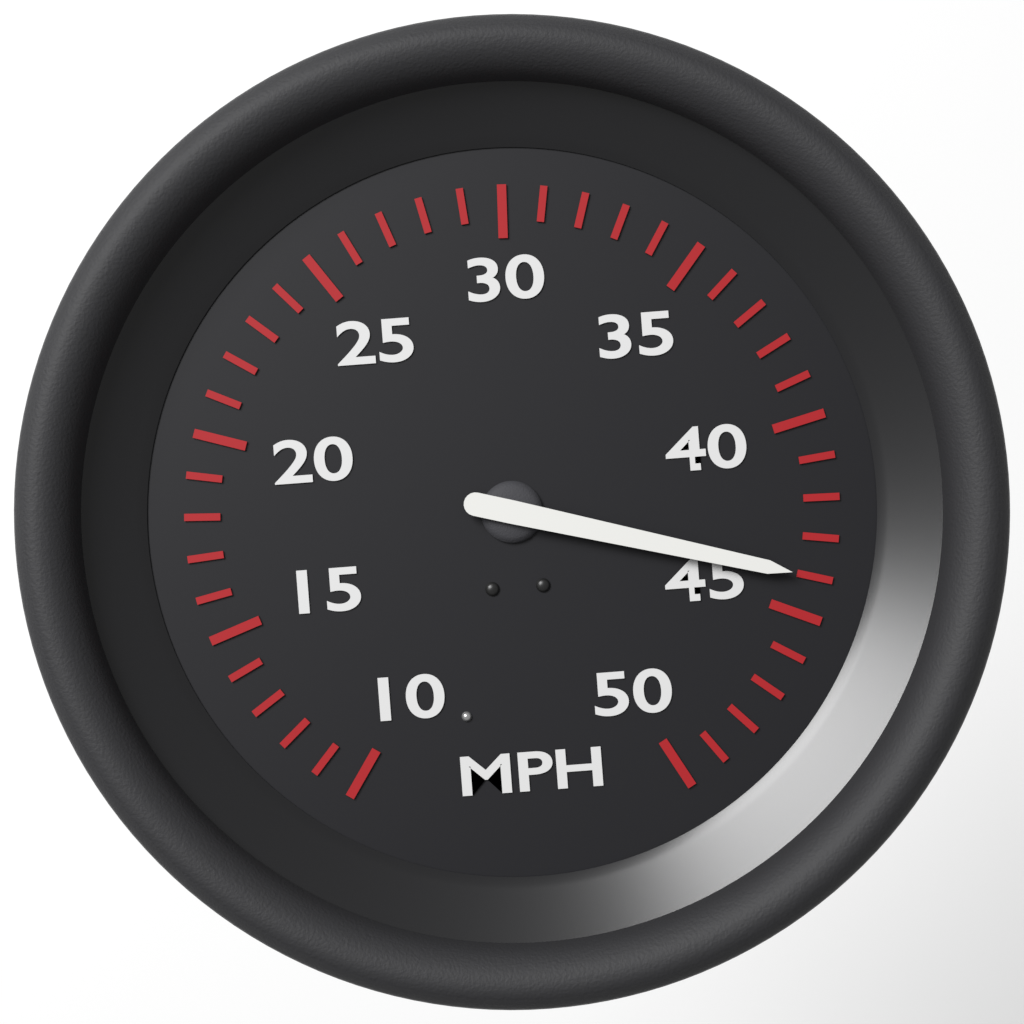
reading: 44 MPH
